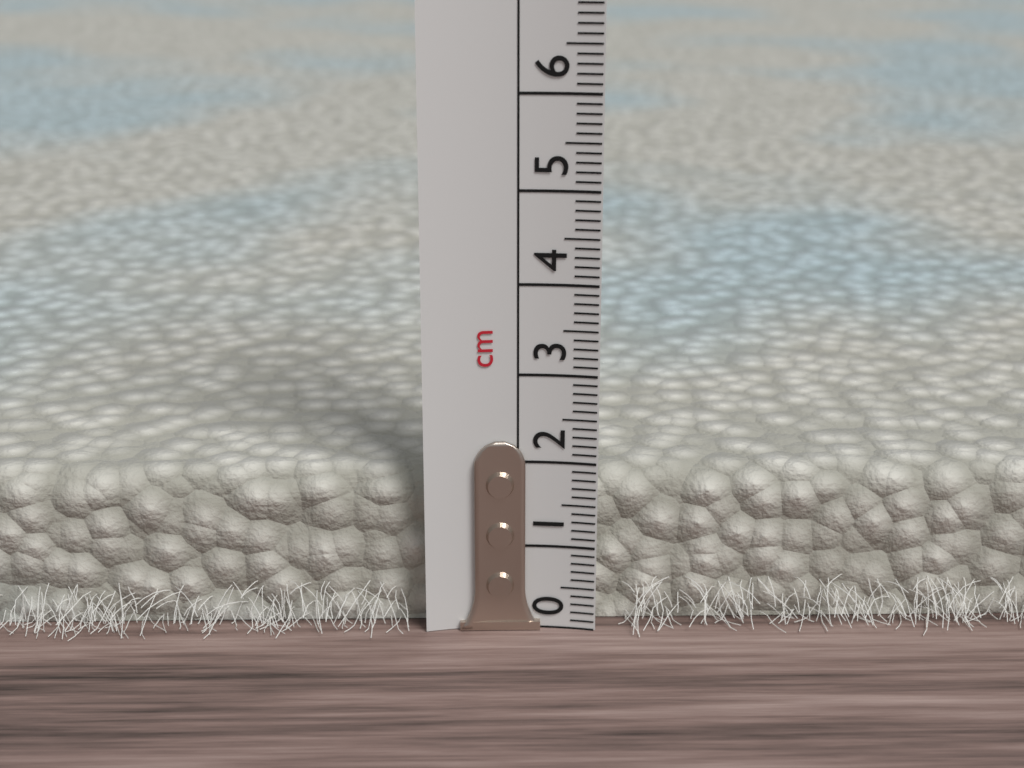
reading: 1.8 cm
